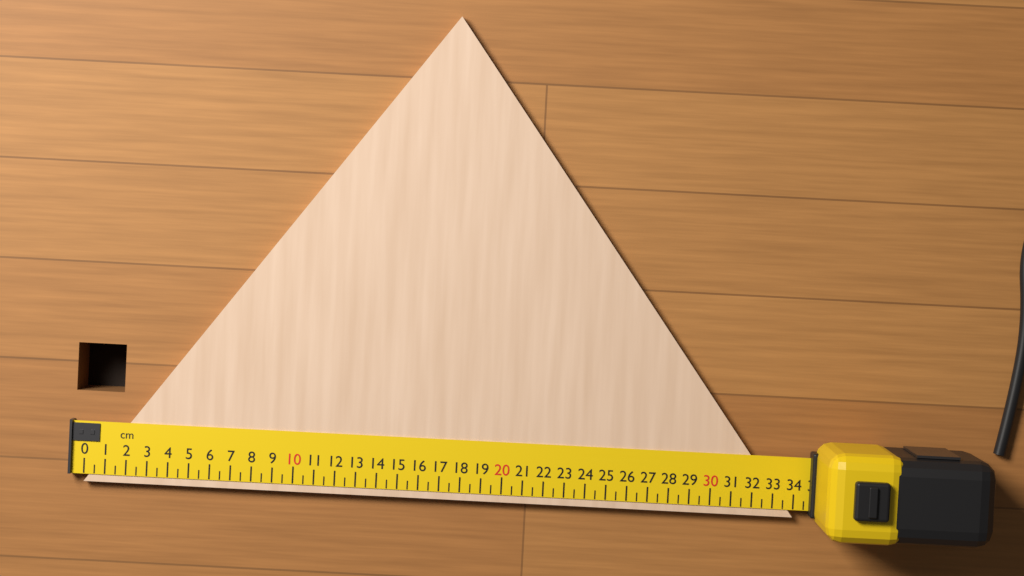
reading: 34.0 cm
